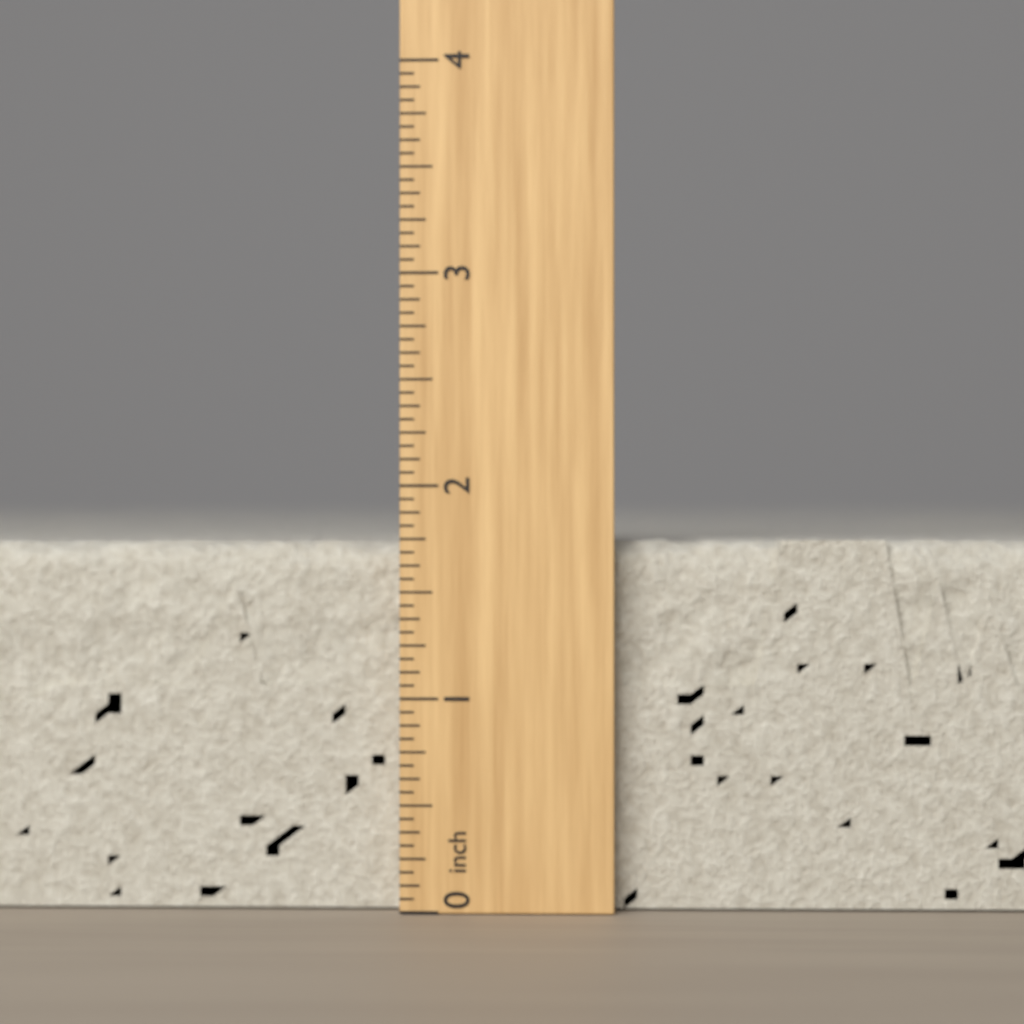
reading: 1.7500 inch
